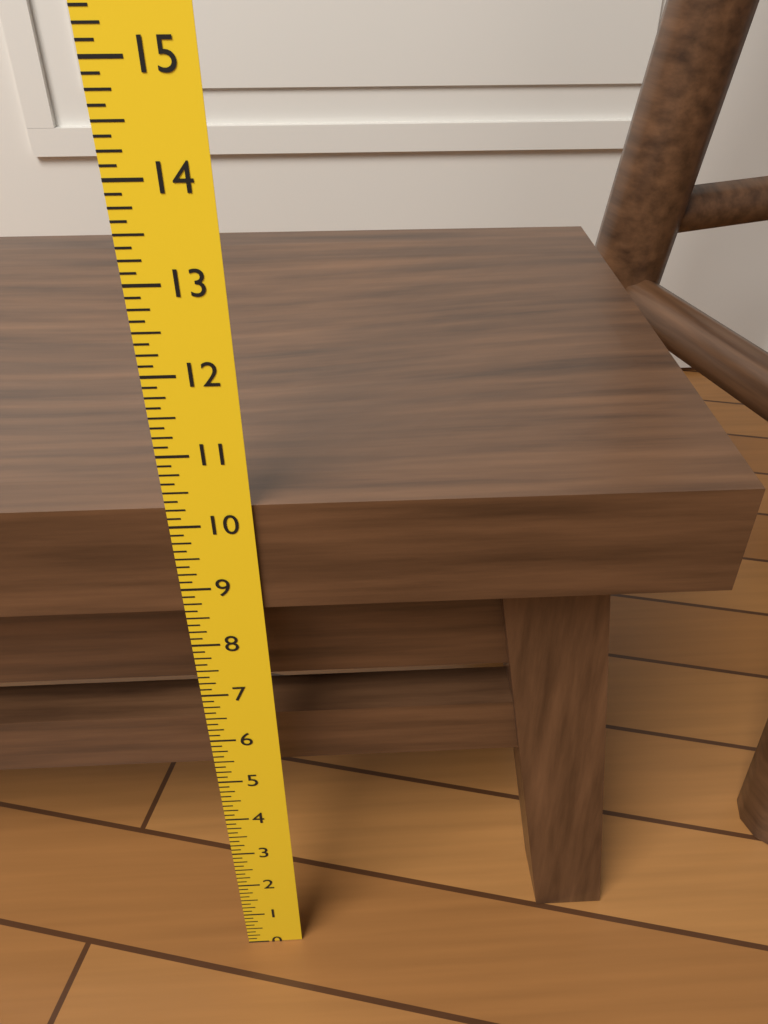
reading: 10.250 in
